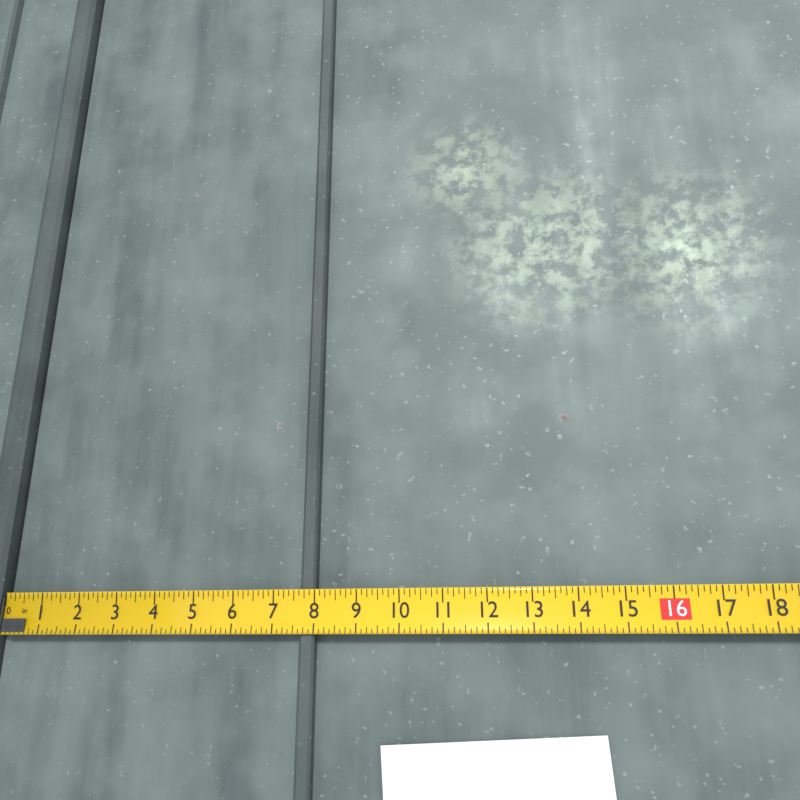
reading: 8.000 in
